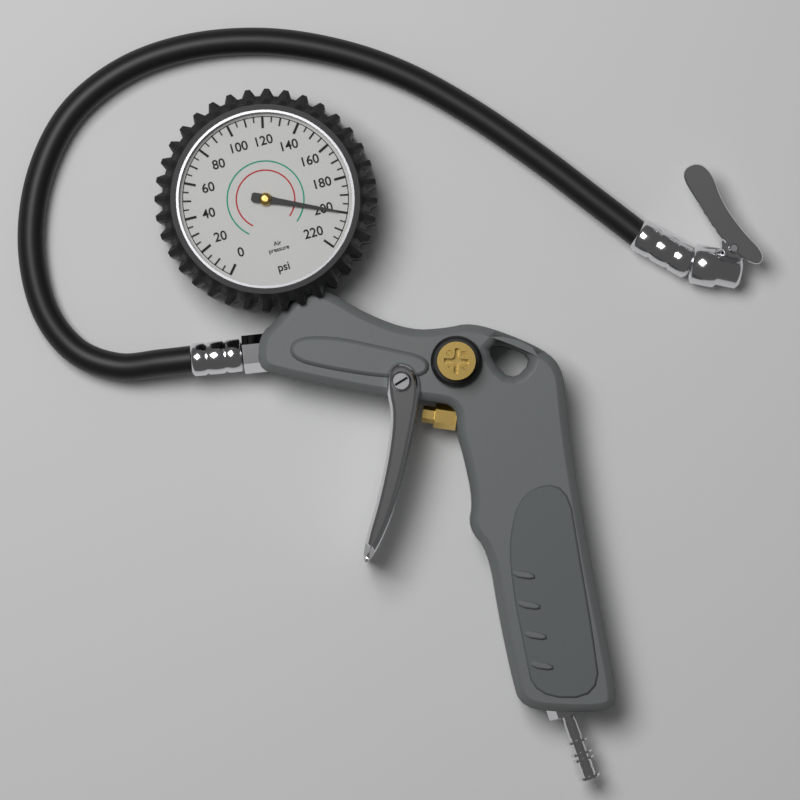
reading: 200 psi
